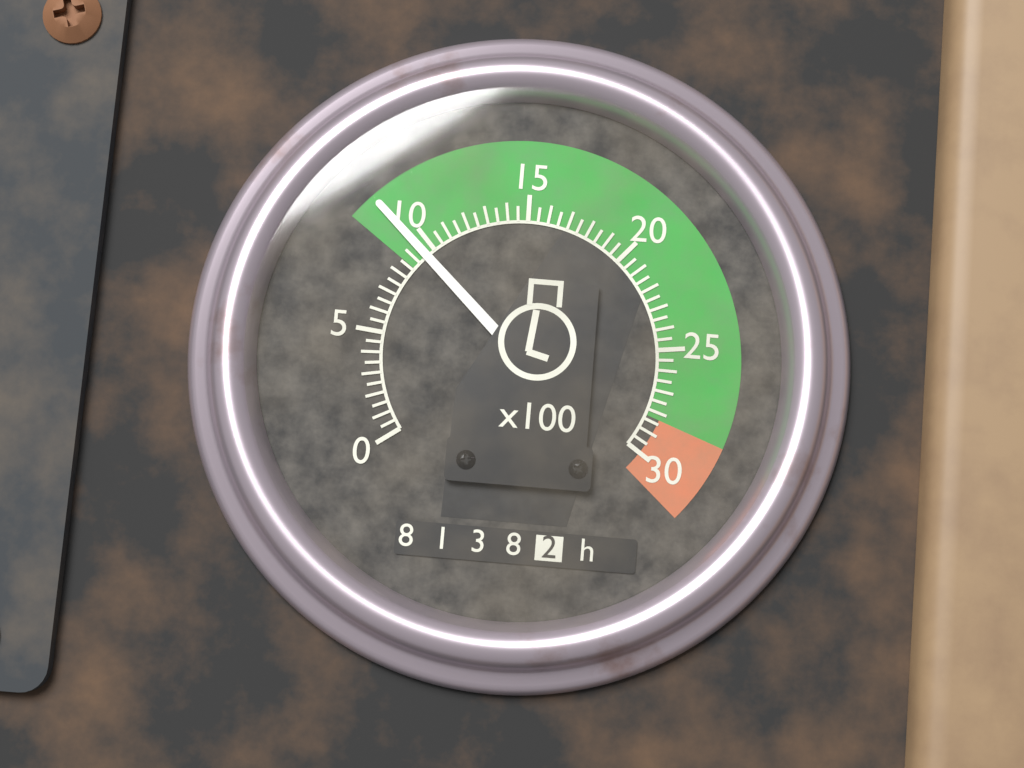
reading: 9.5 x100 rpm
